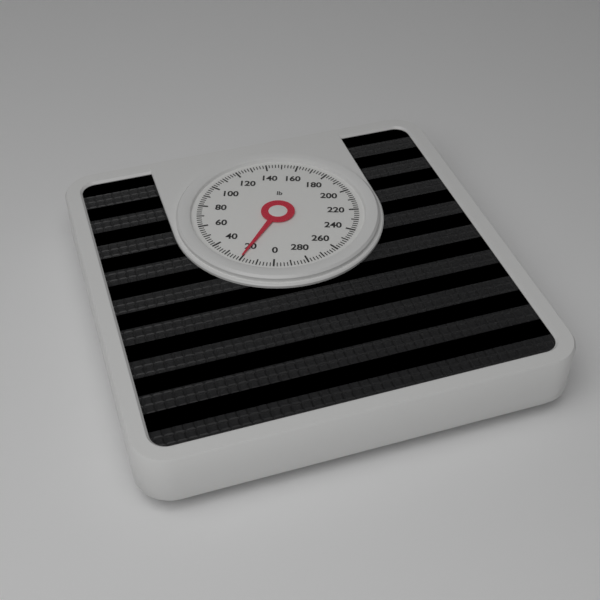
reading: 20 lb
